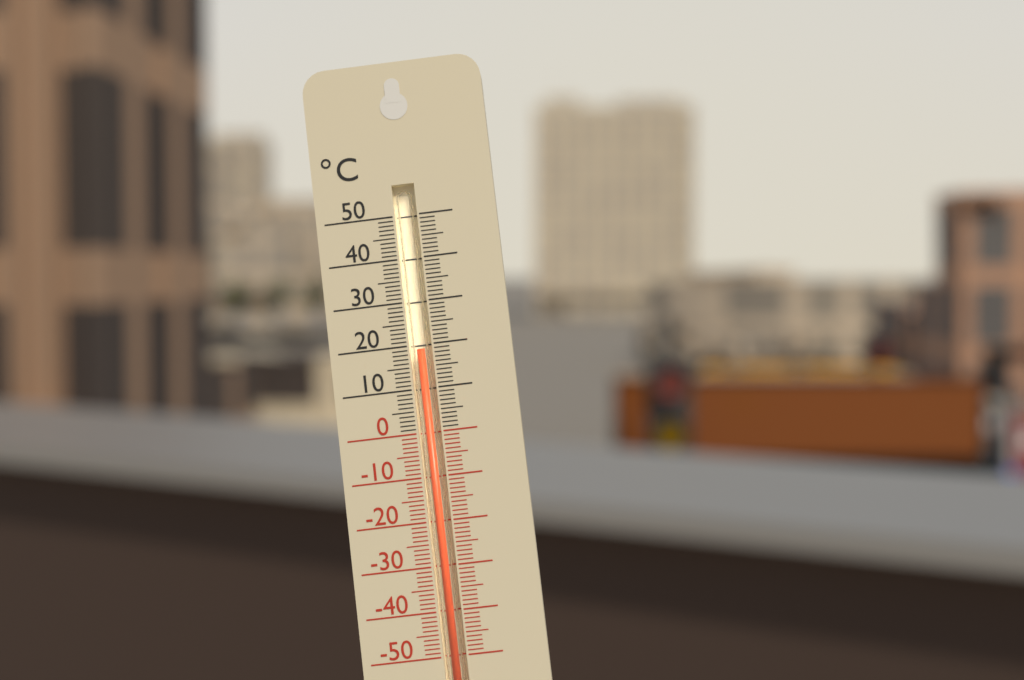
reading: 19 °C
